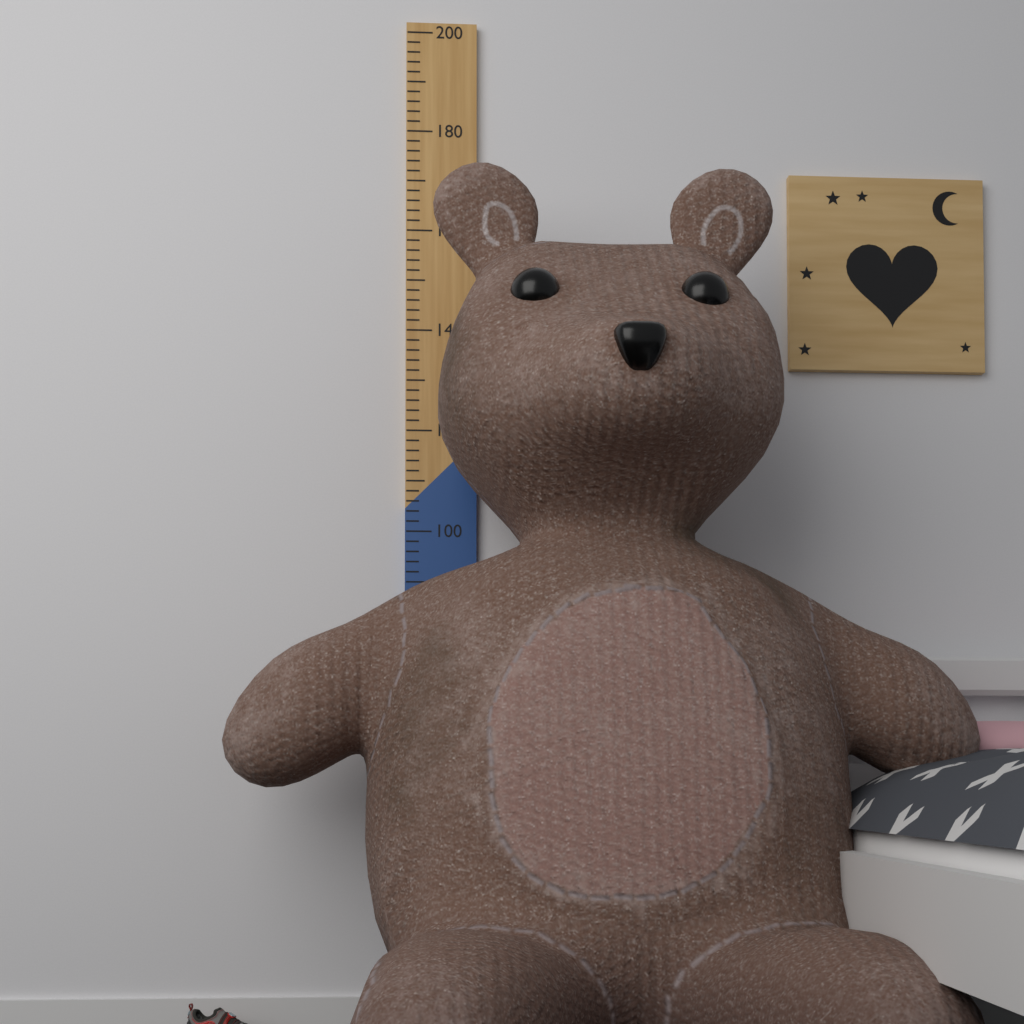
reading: 162 (no unit)
